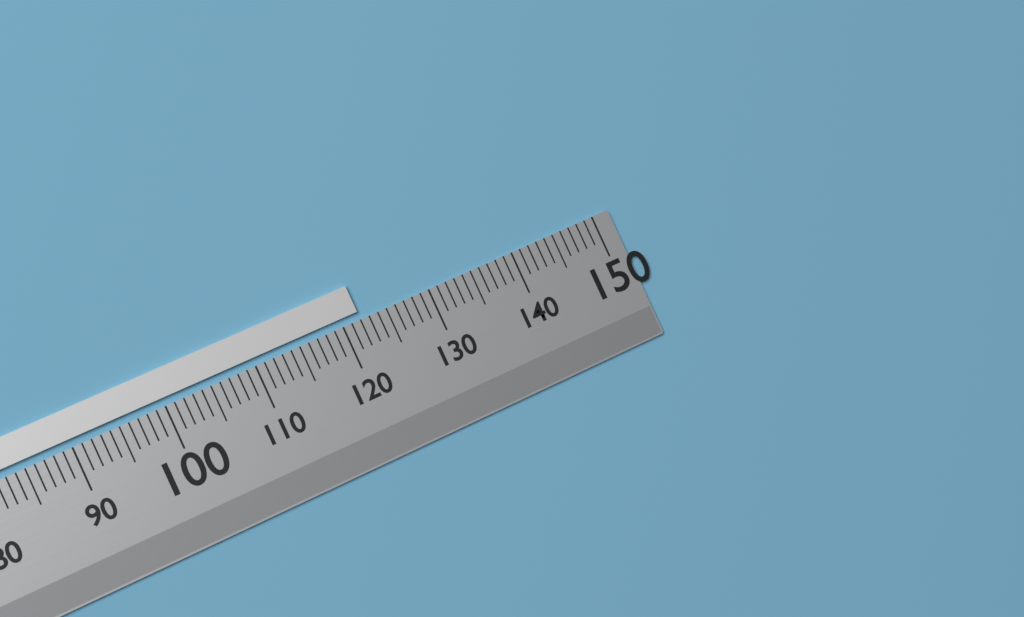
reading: 122 (no unit)
